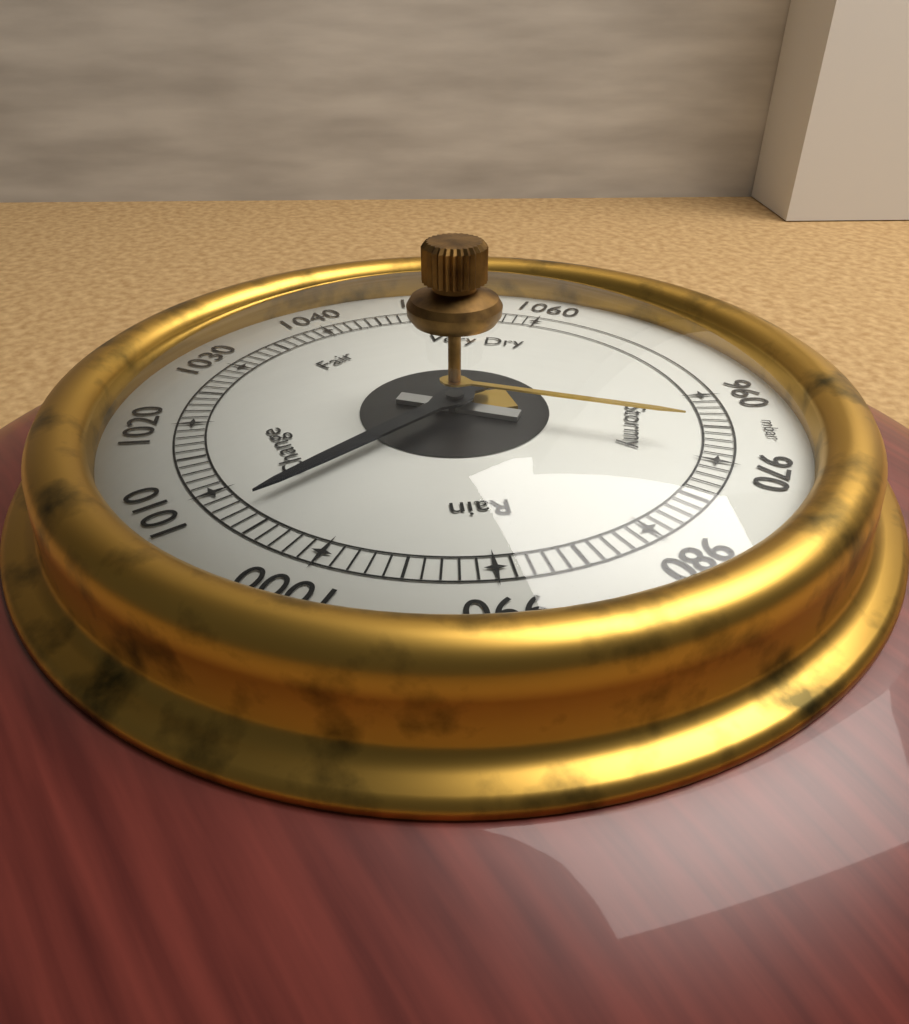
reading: 1007 mbar
